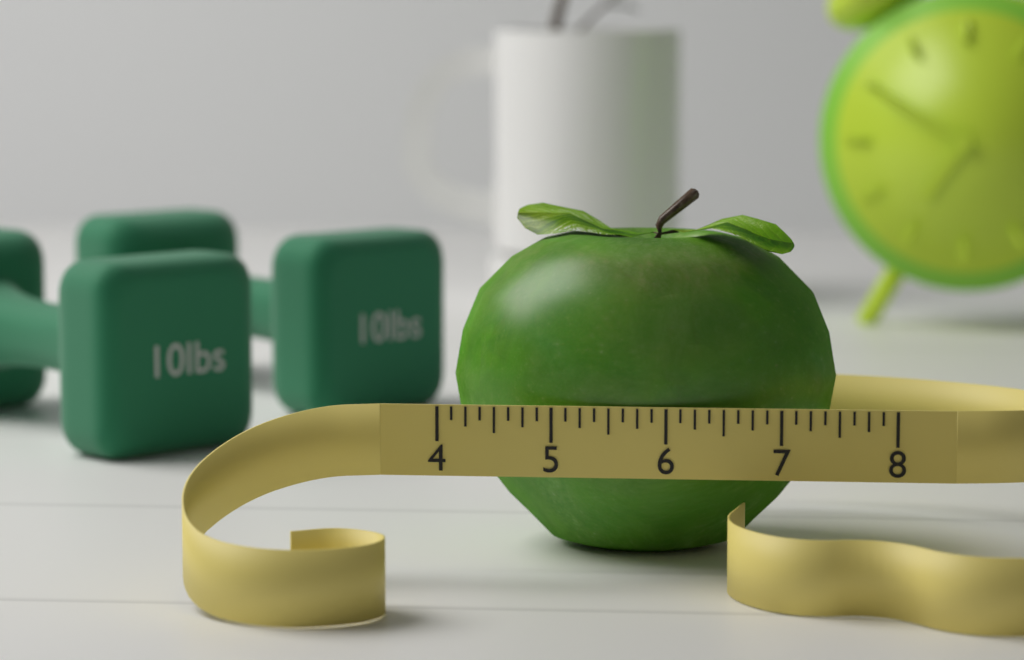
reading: 7.500 (no unit)
